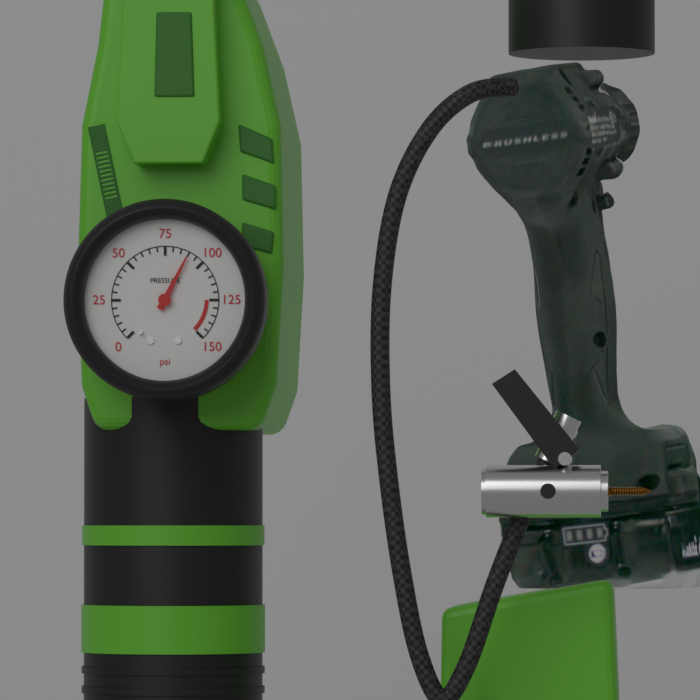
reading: 90 psi
